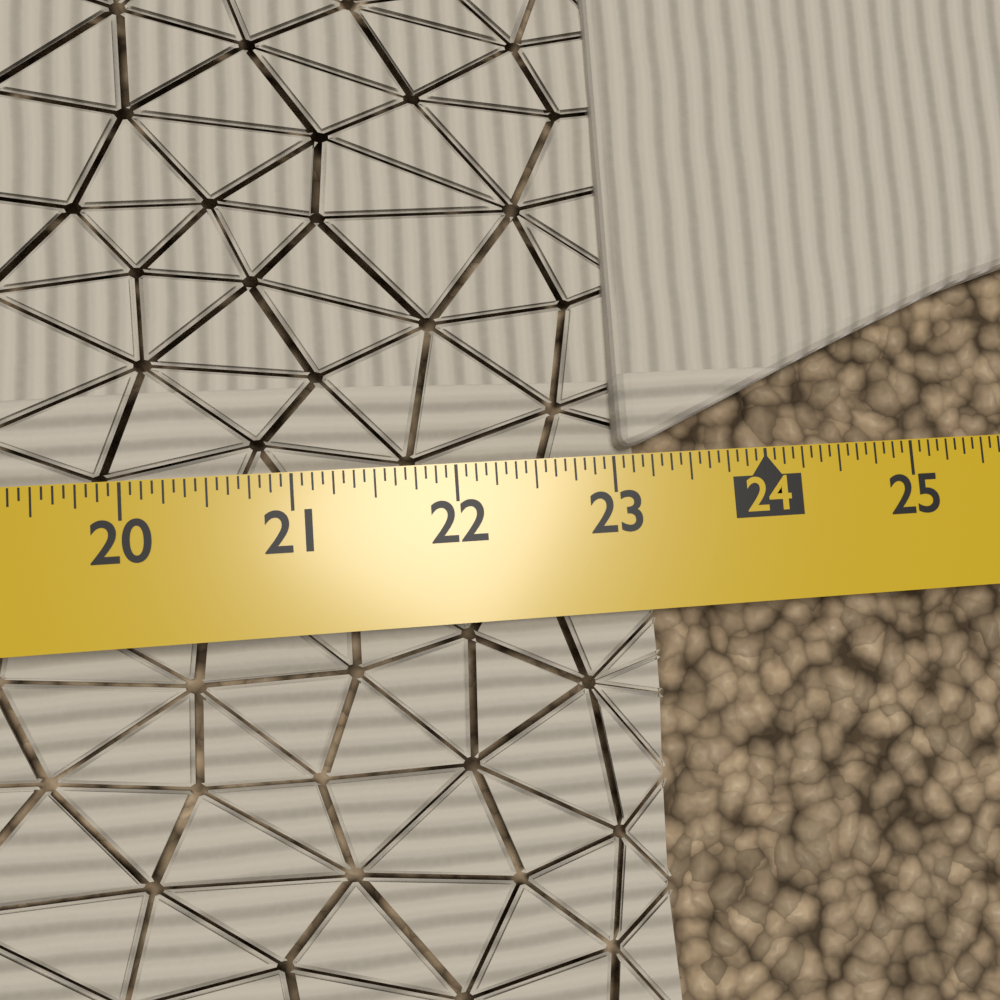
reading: 23.2500 in
